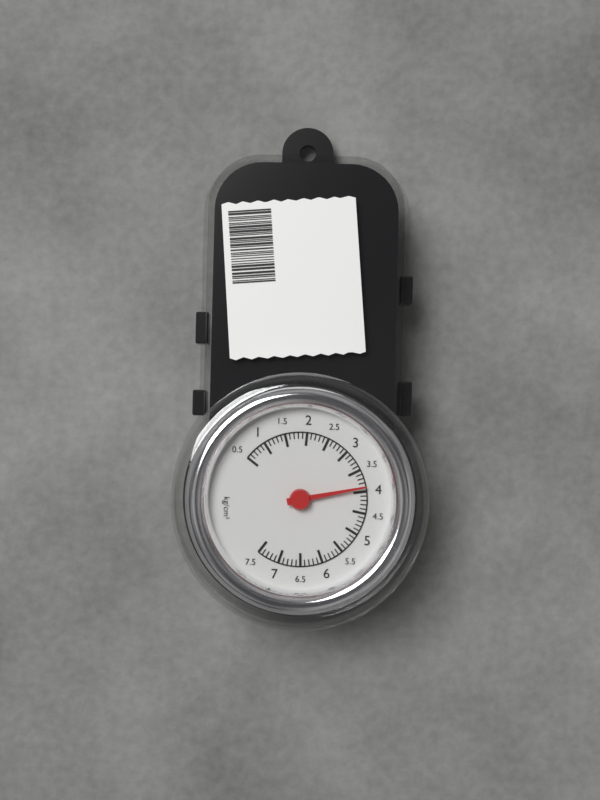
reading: 3.9 kg/cm²
